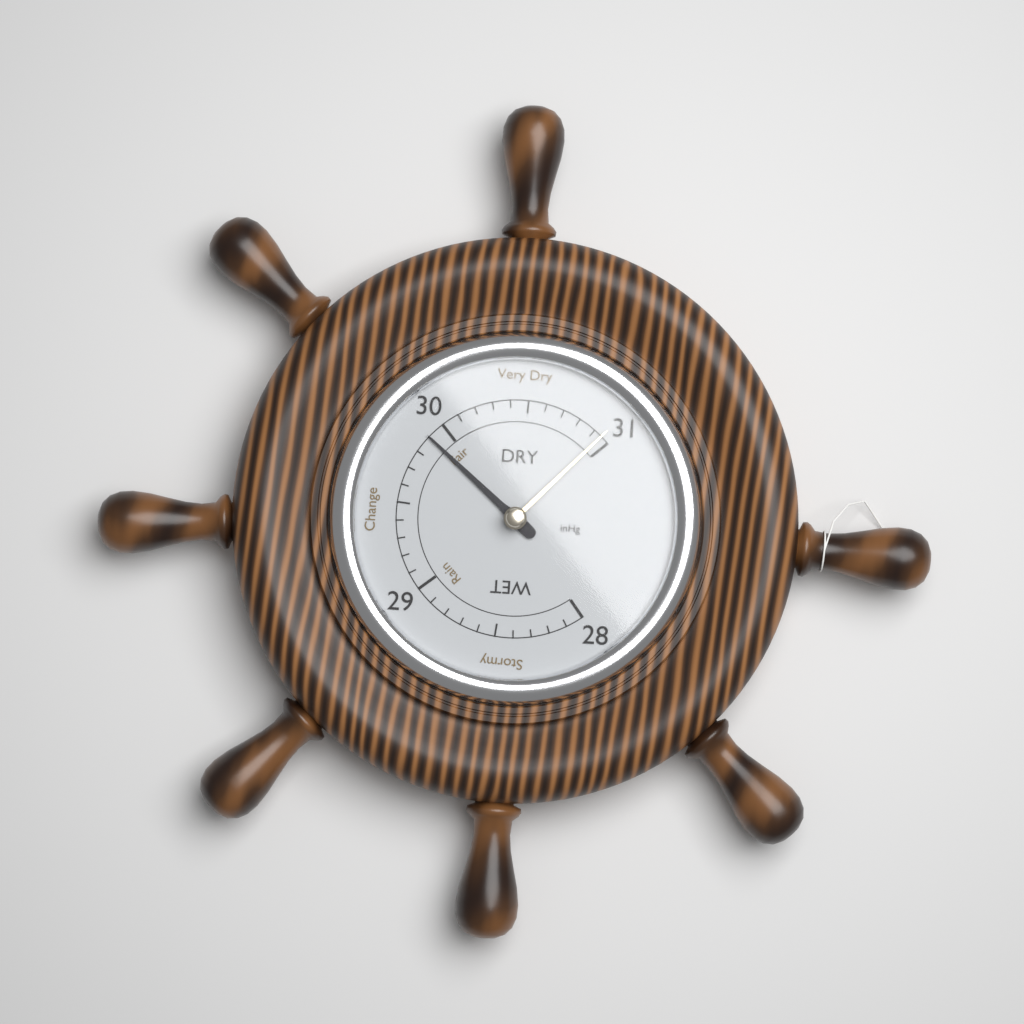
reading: 29.9 inHg
